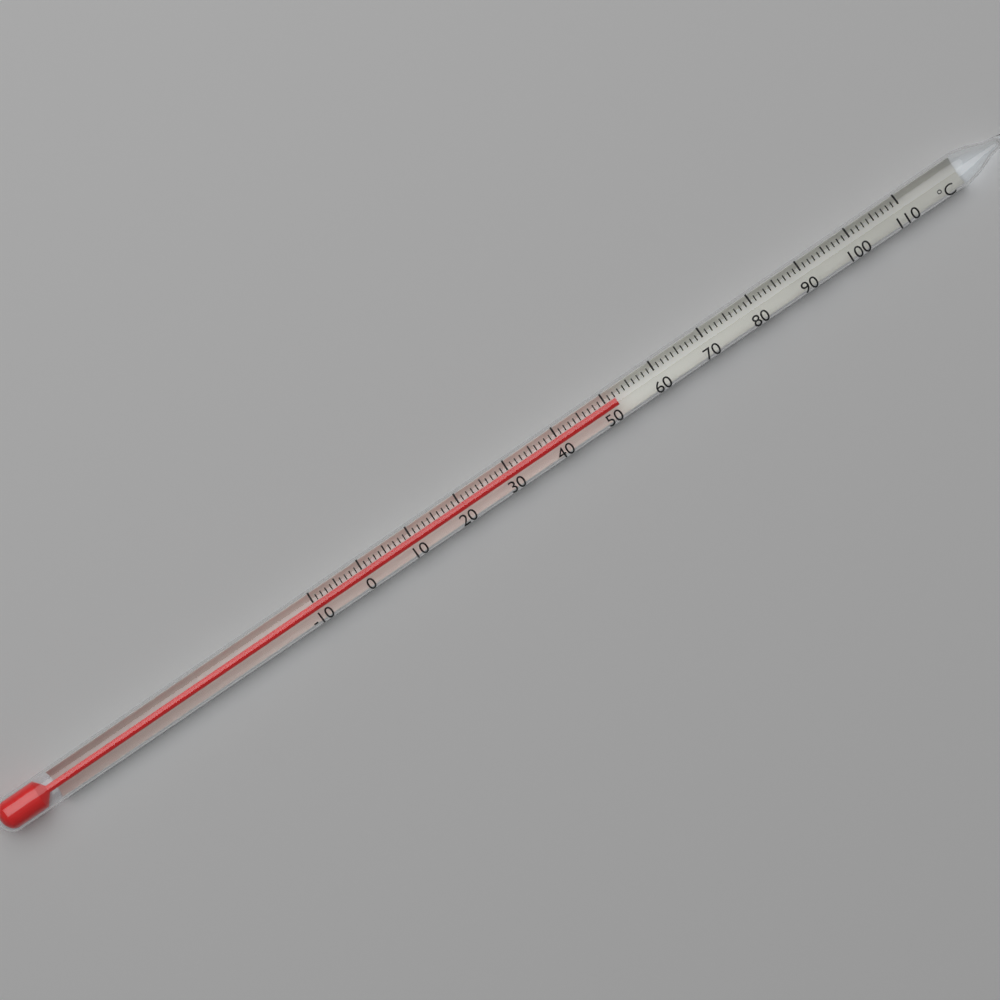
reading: 52 °C
